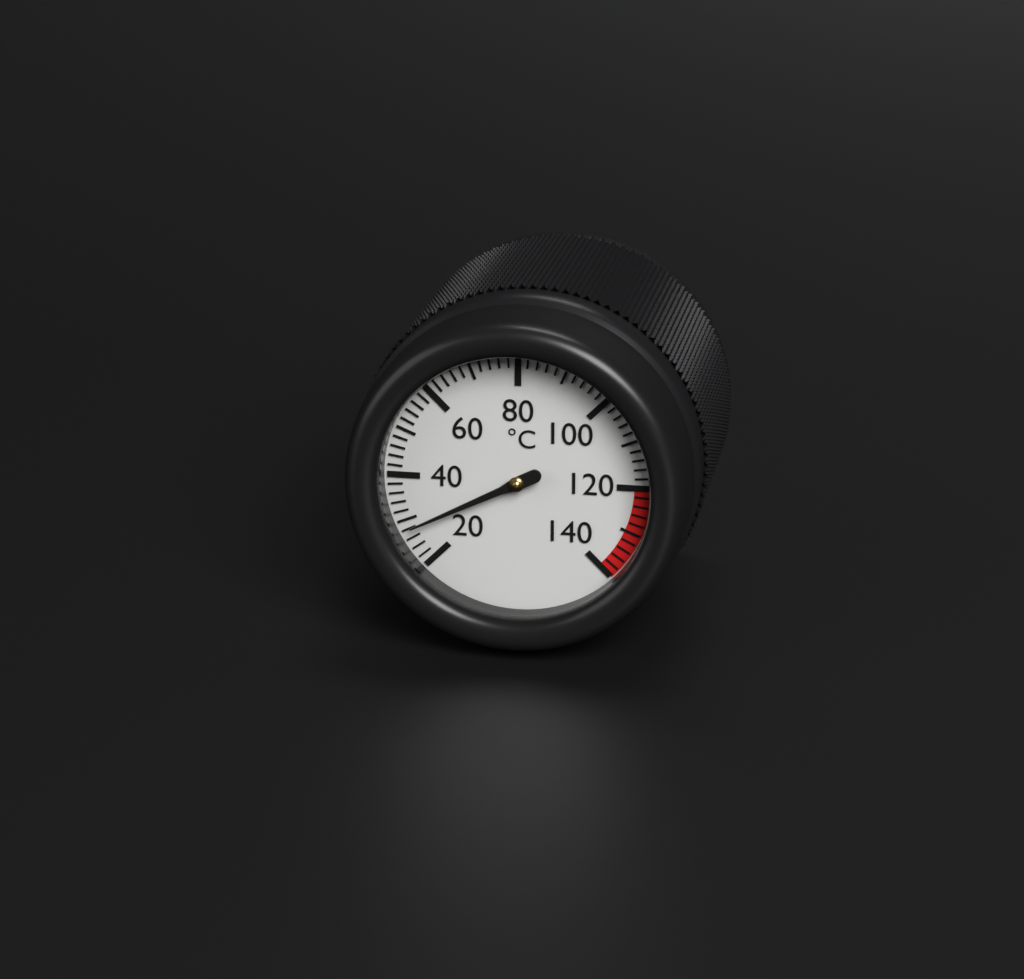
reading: 28 °C
